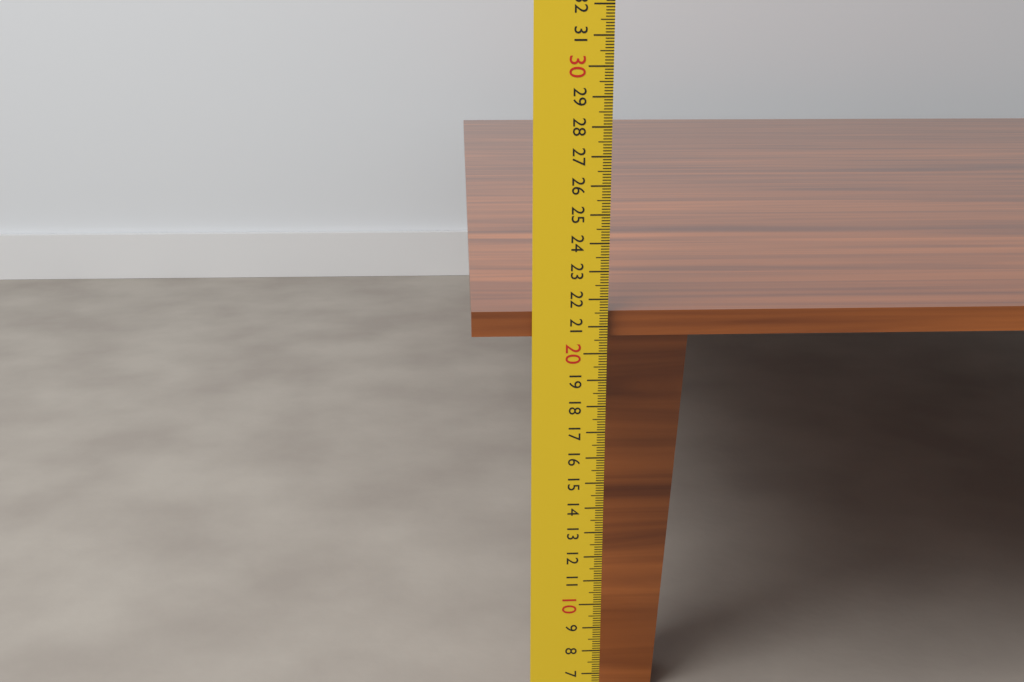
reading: 21.5 cm
